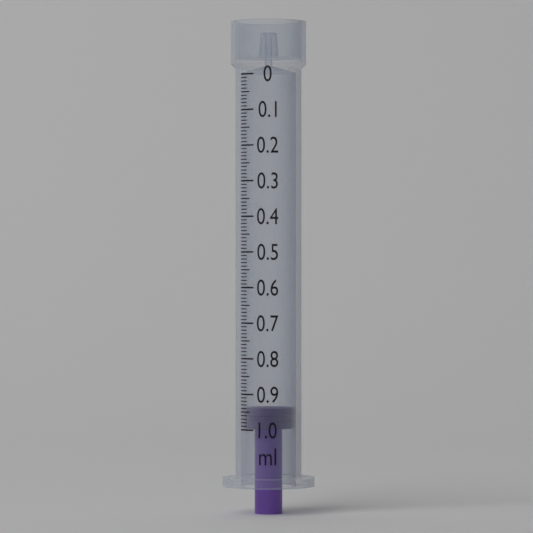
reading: 0.94 ml
